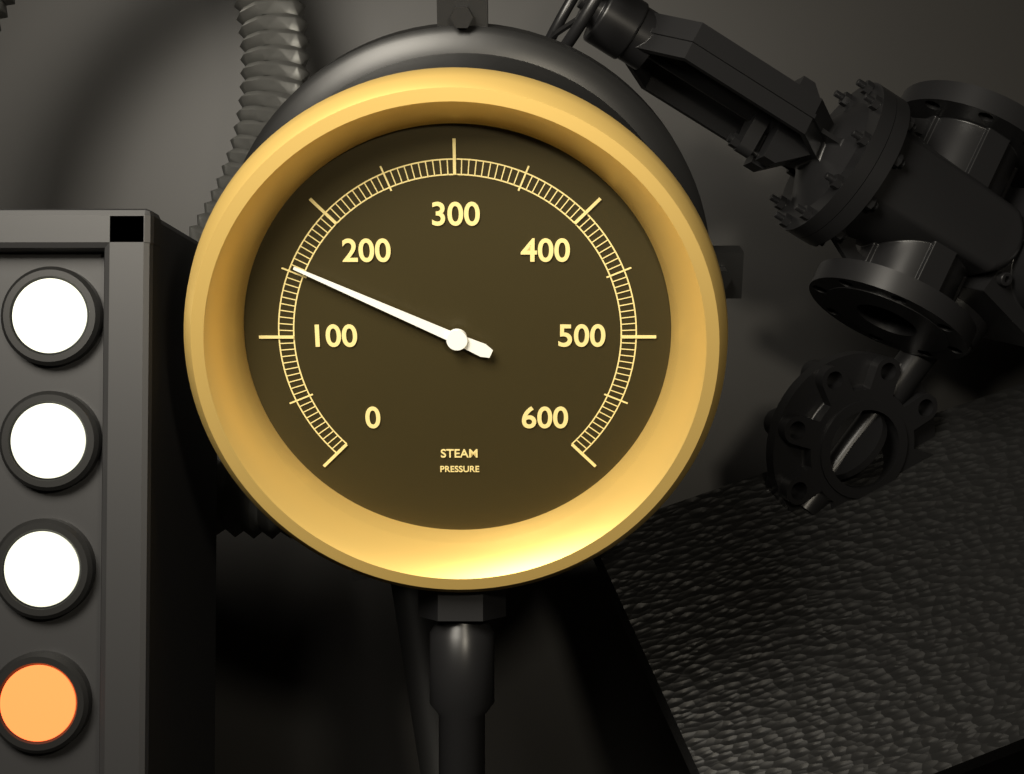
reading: 155 (no unit)
